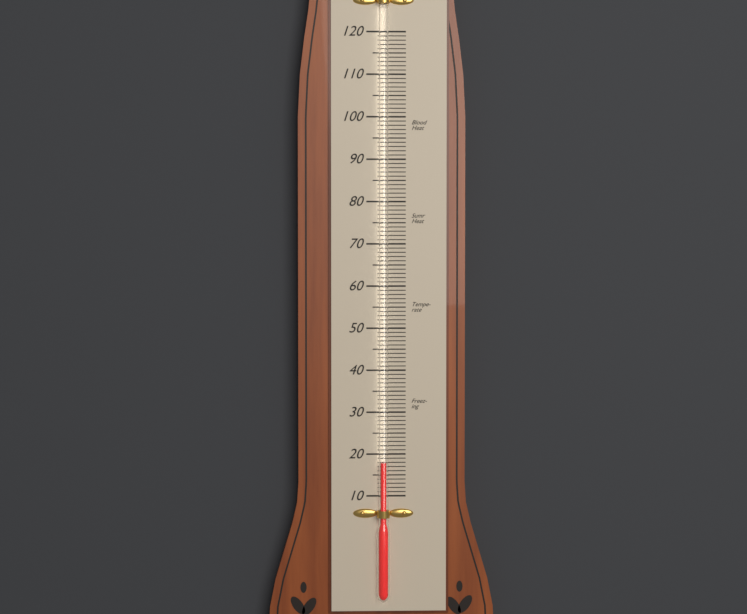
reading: 18 (no unit)
